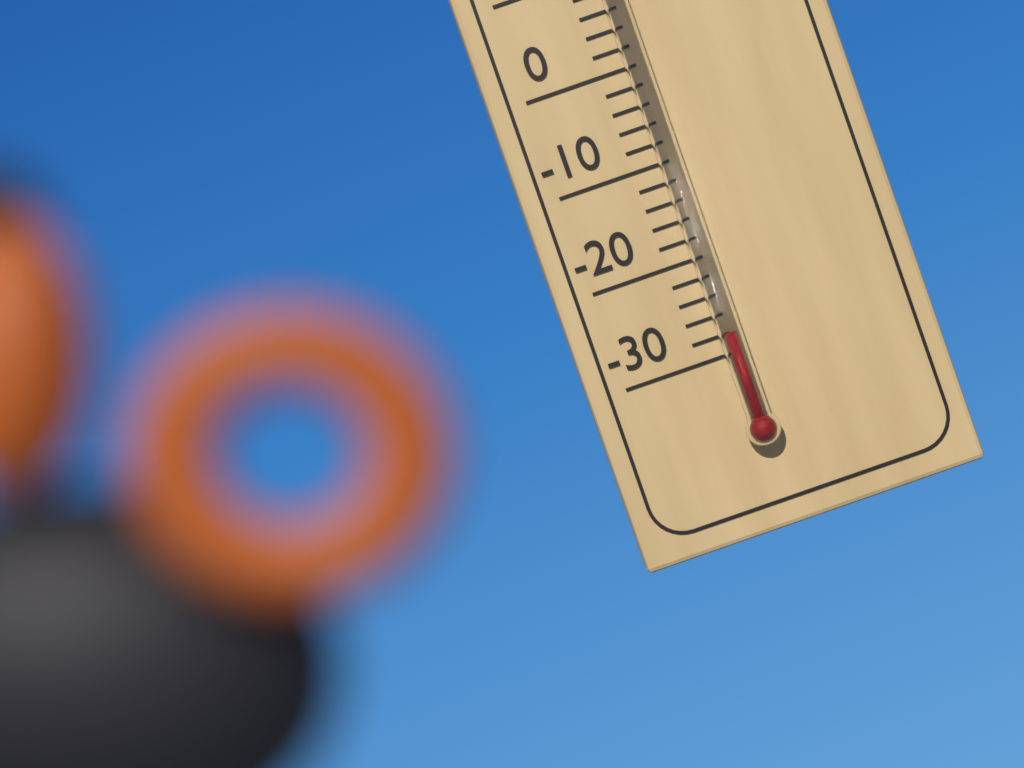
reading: -28 °C
